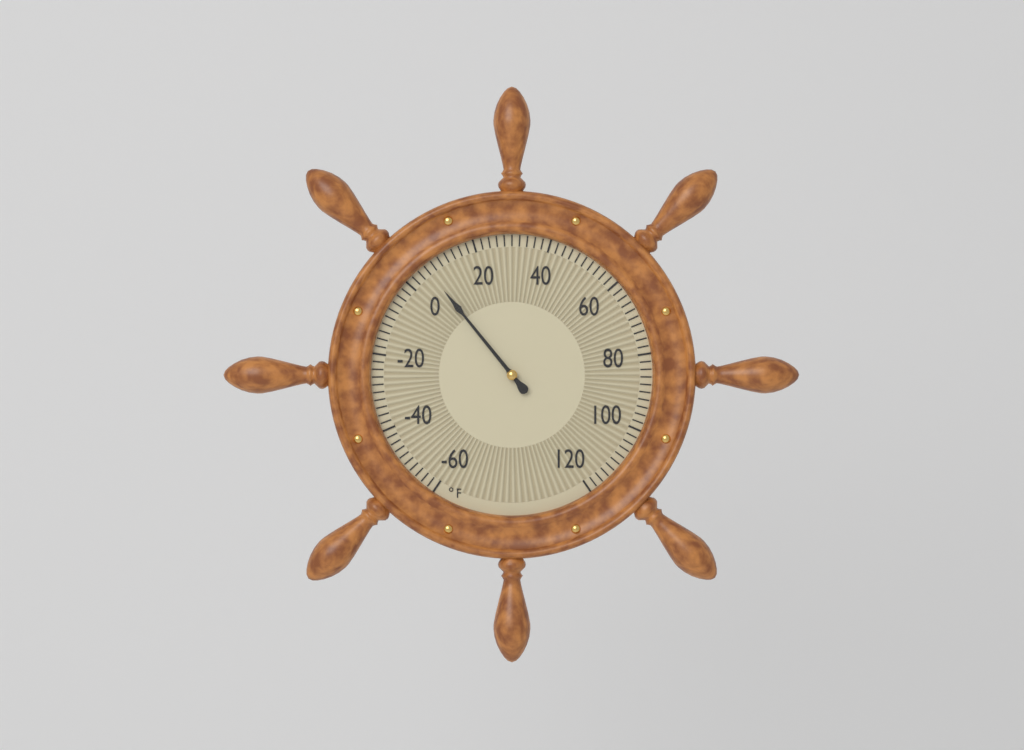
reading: 6 °F
